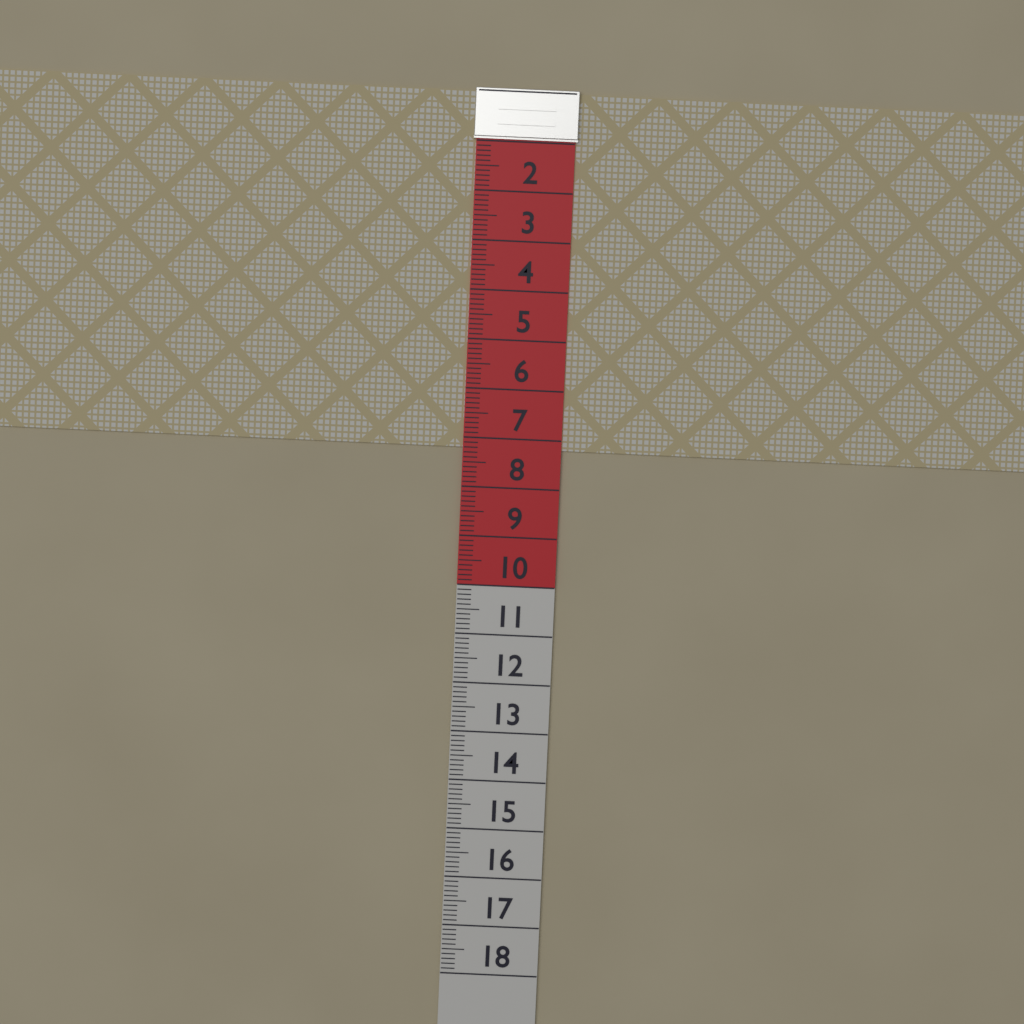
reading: 7.2 (no unit)
